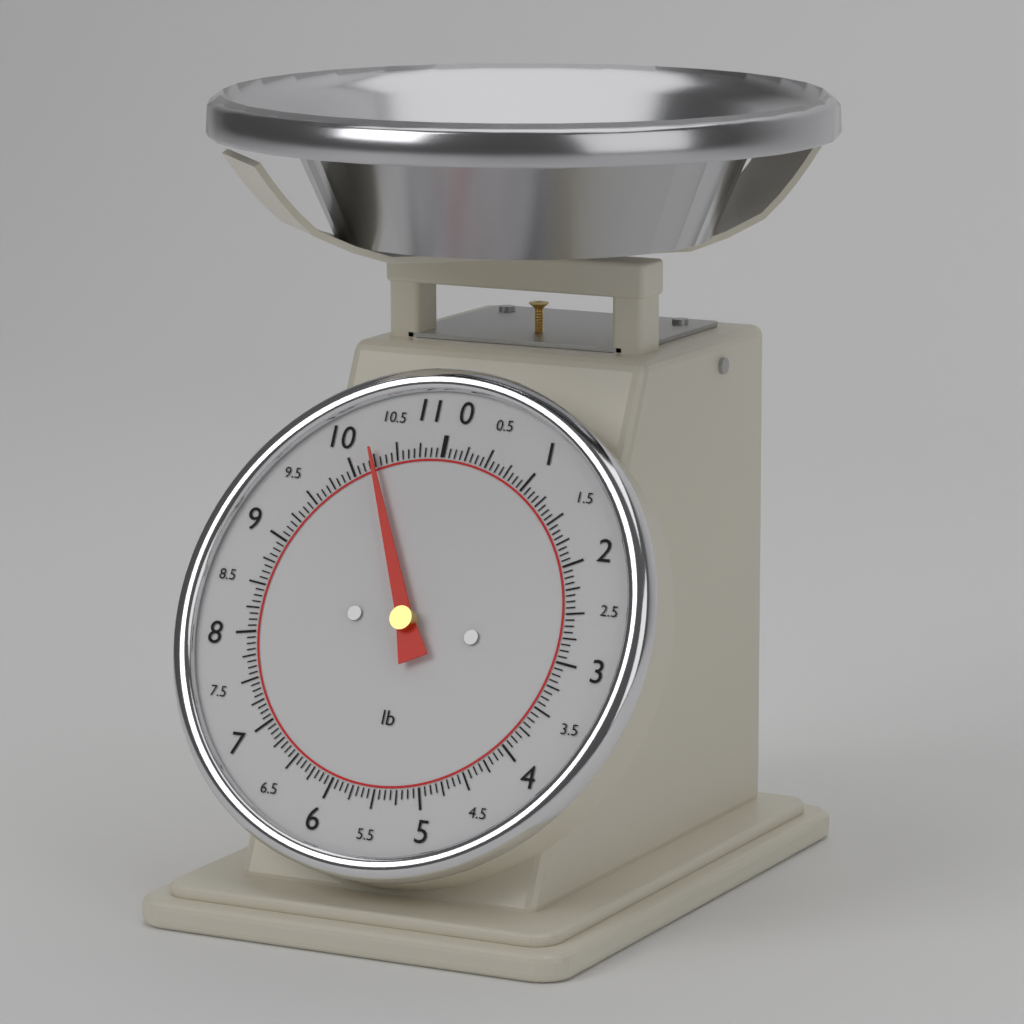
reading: 10.2500 lb
